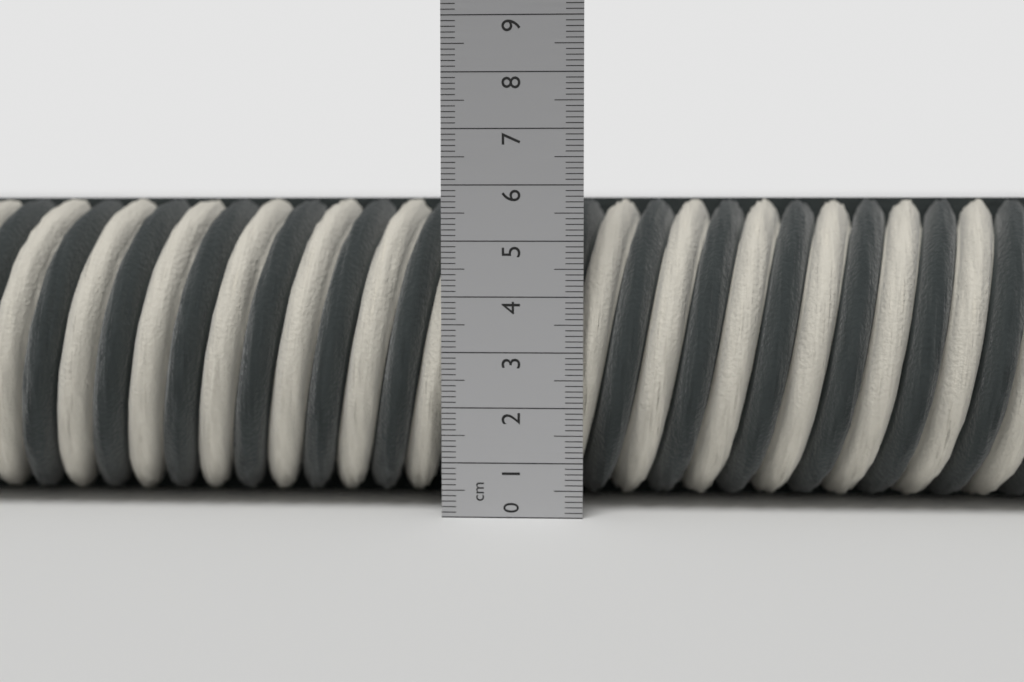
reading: 5.8 cm
